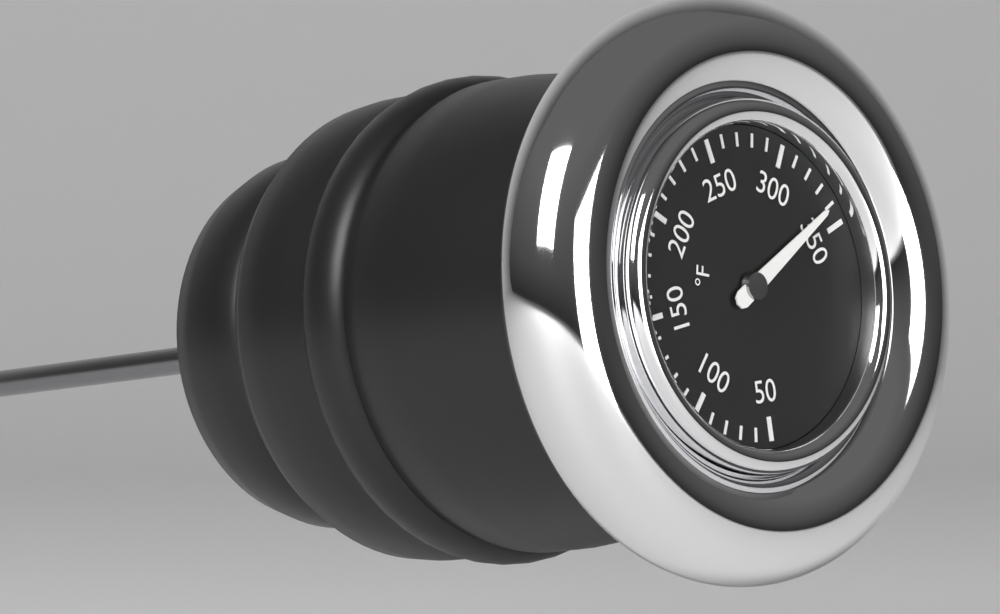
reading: 340 °F
